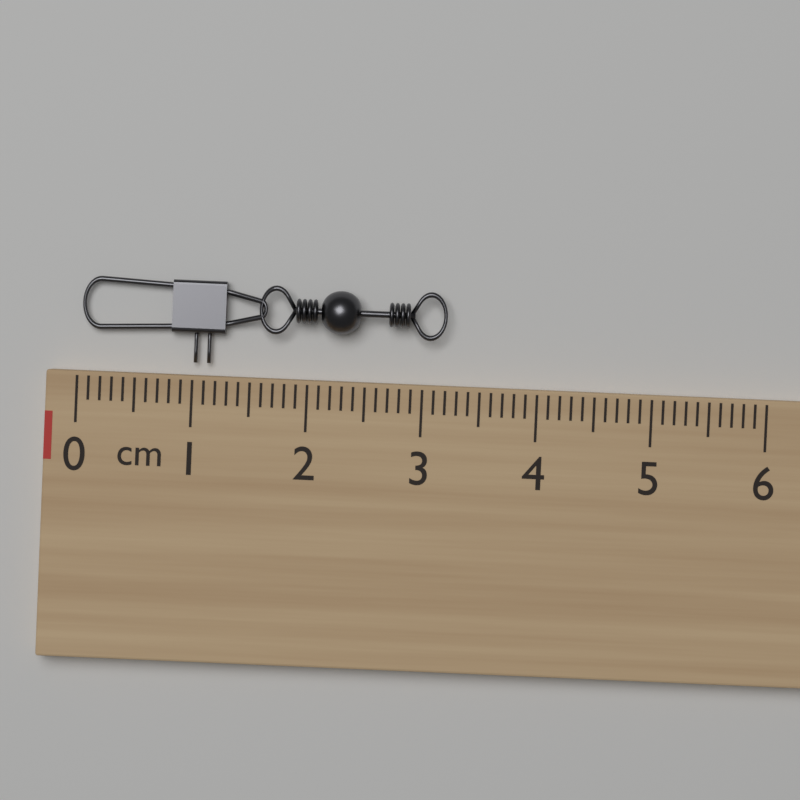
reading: 3.2 cm
